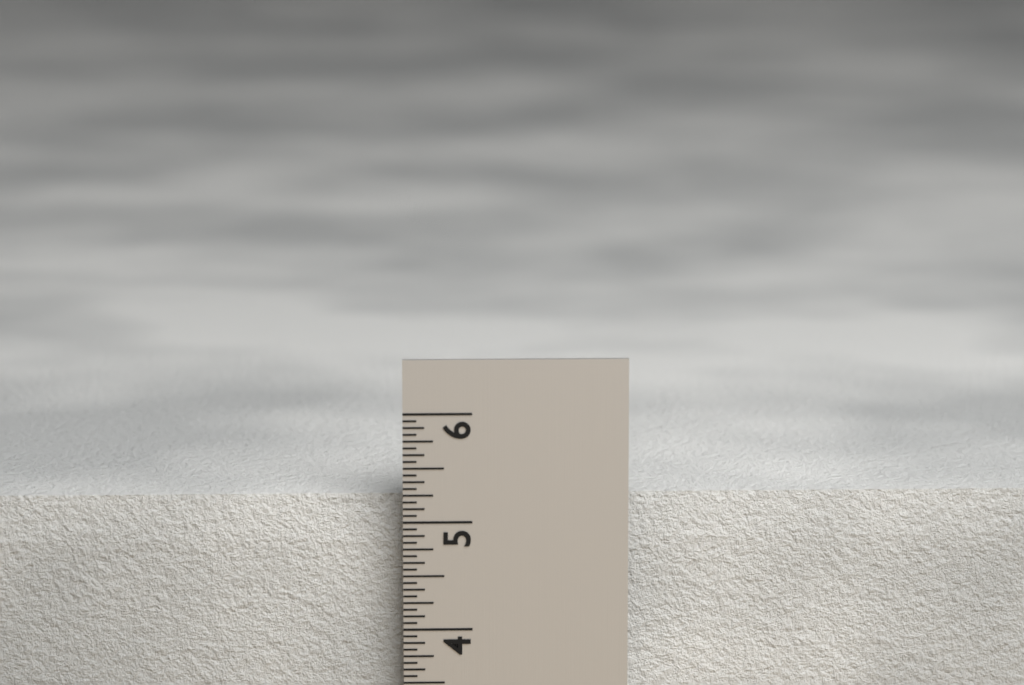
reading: 5.1875 in
